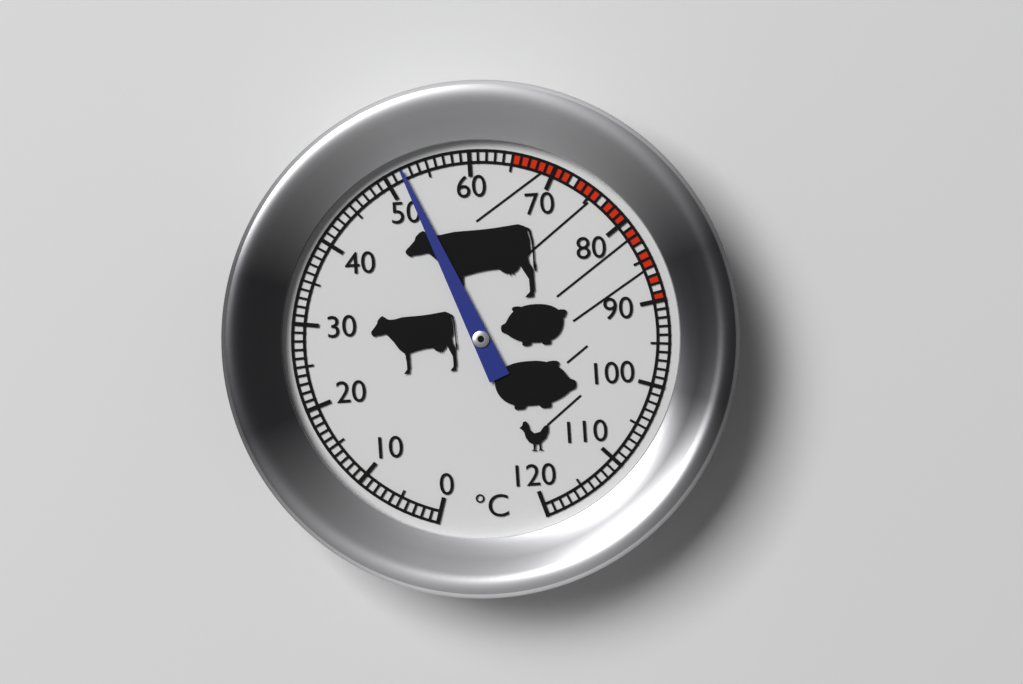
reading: 52 °C
